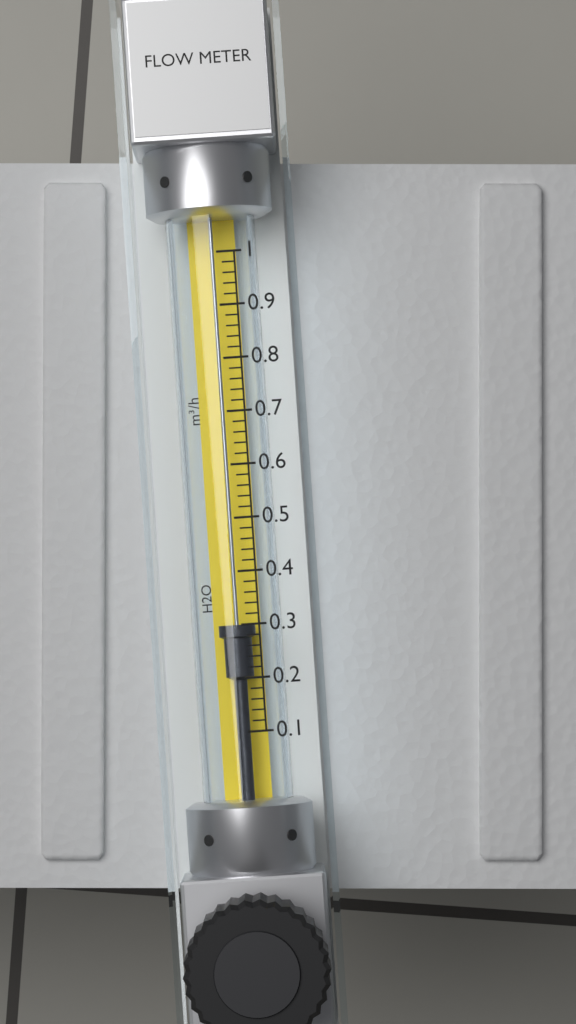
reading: 0.30 m³/h
